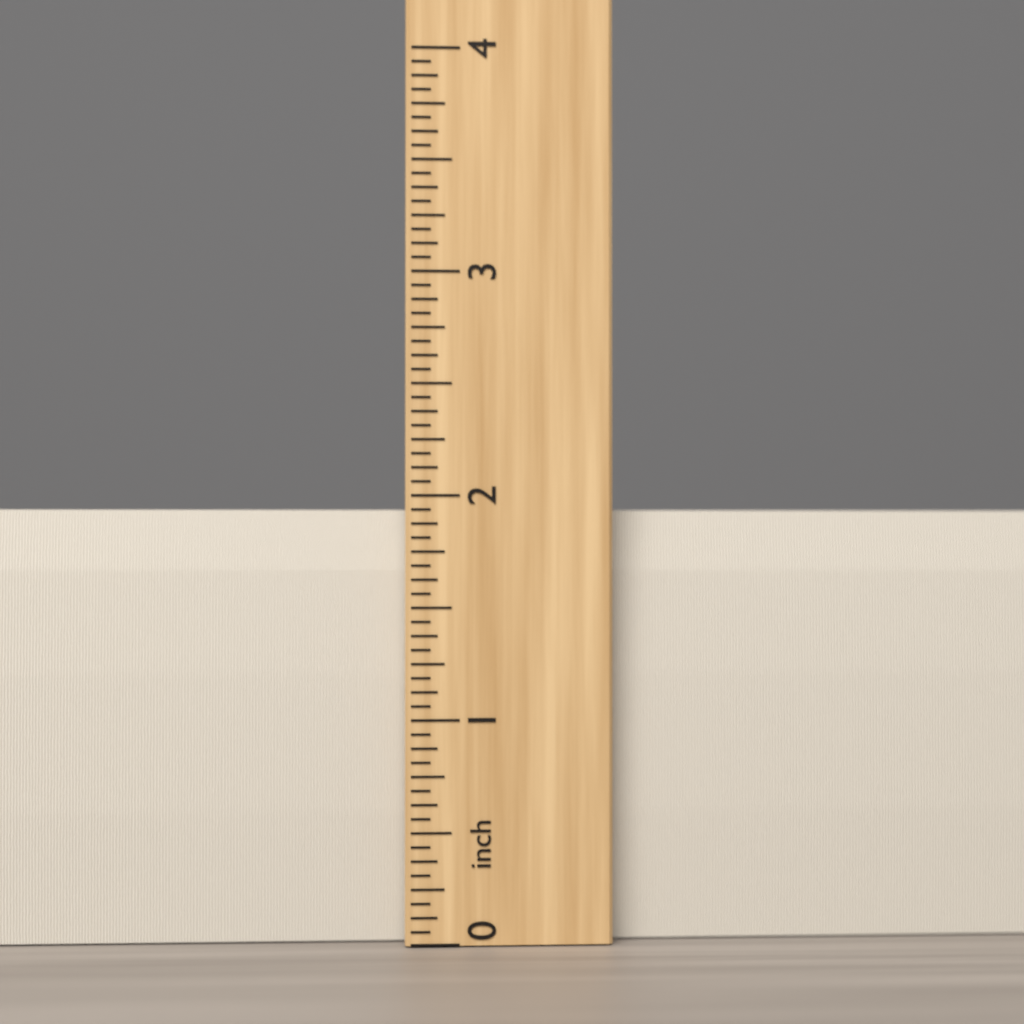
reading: 1.9375 inch
